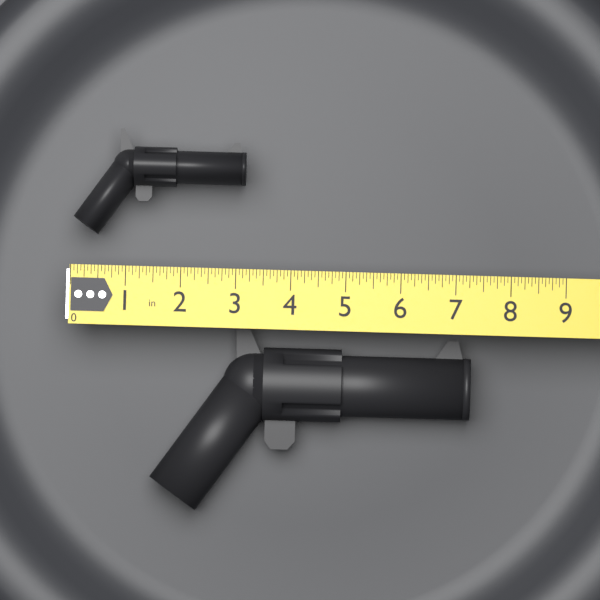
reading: 3.1250 in
